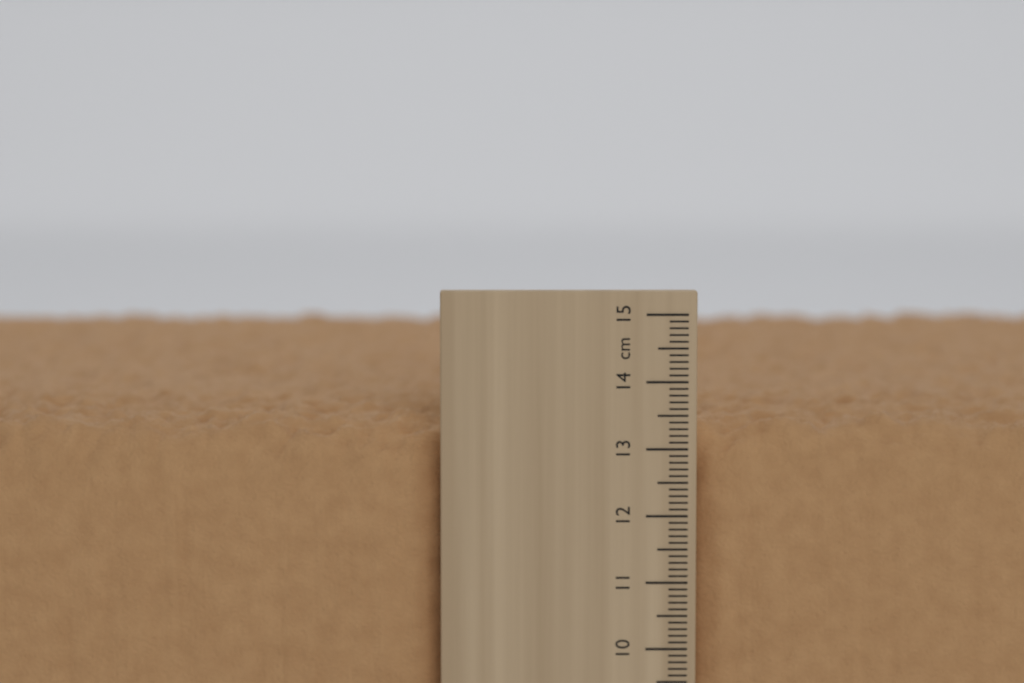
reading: 13.5 cm
